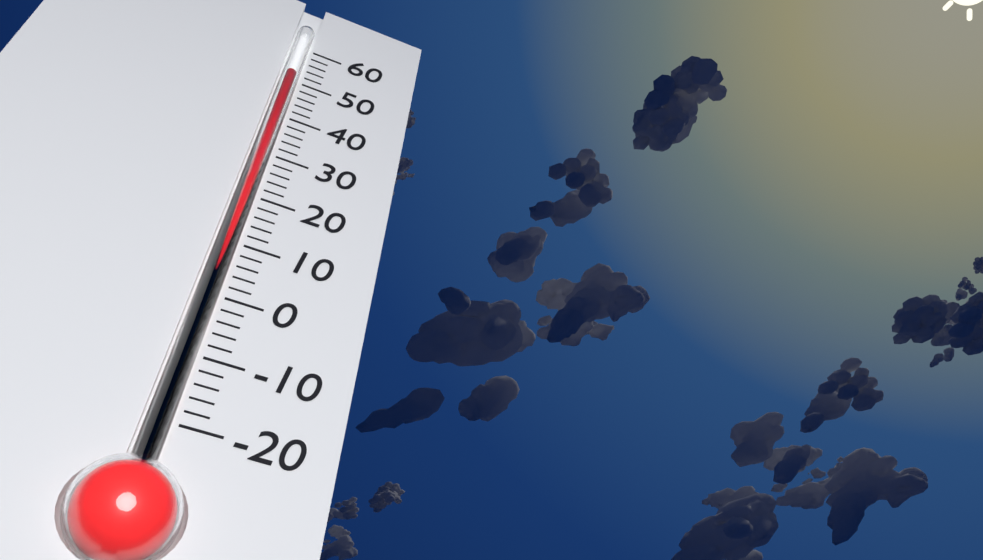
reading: 52 (no unit)
